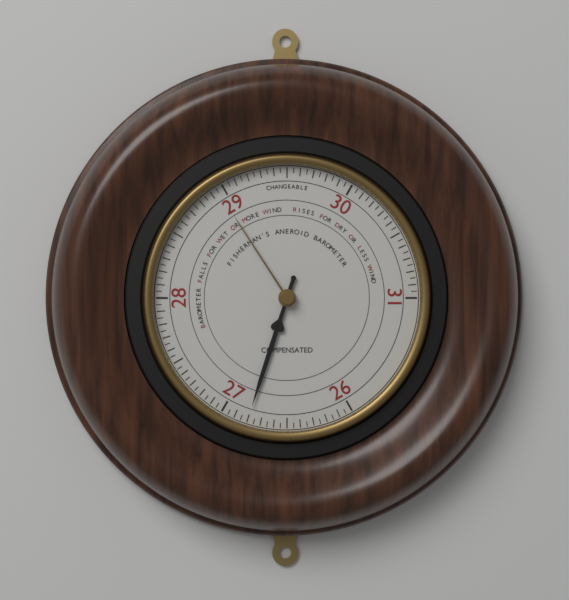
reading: 26.80 (no unit)
